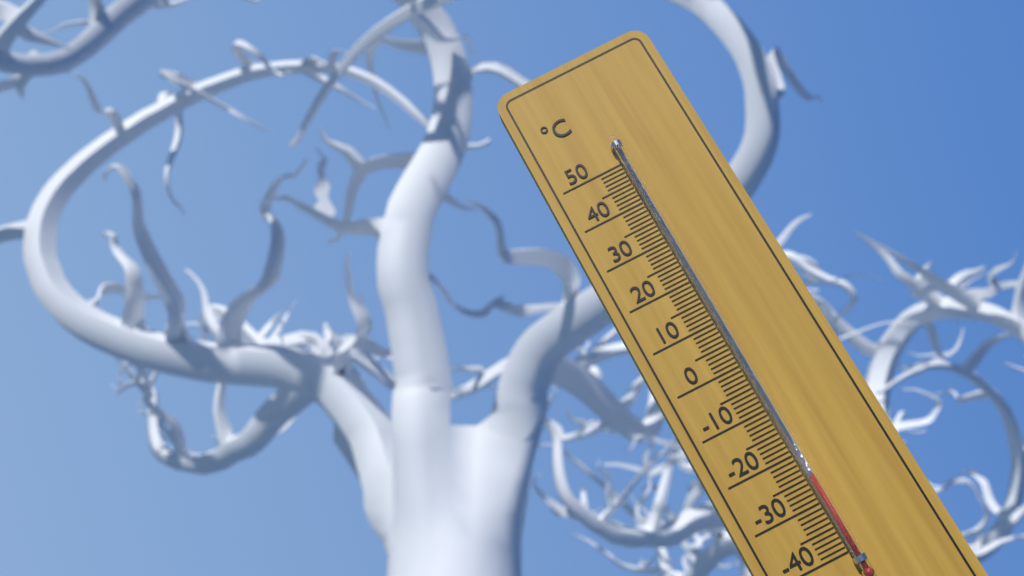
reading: -25 °C
